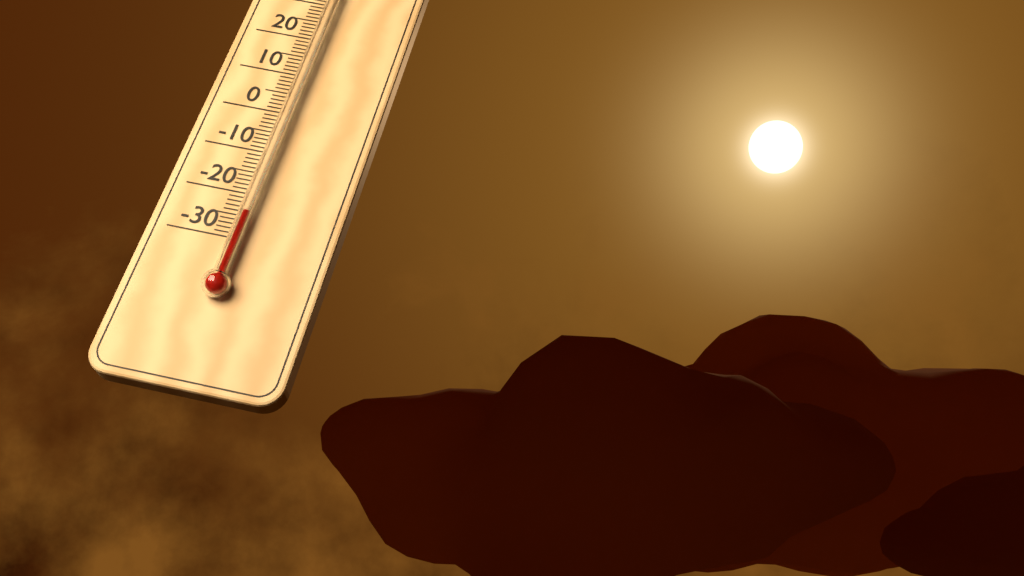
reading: -25 °C
